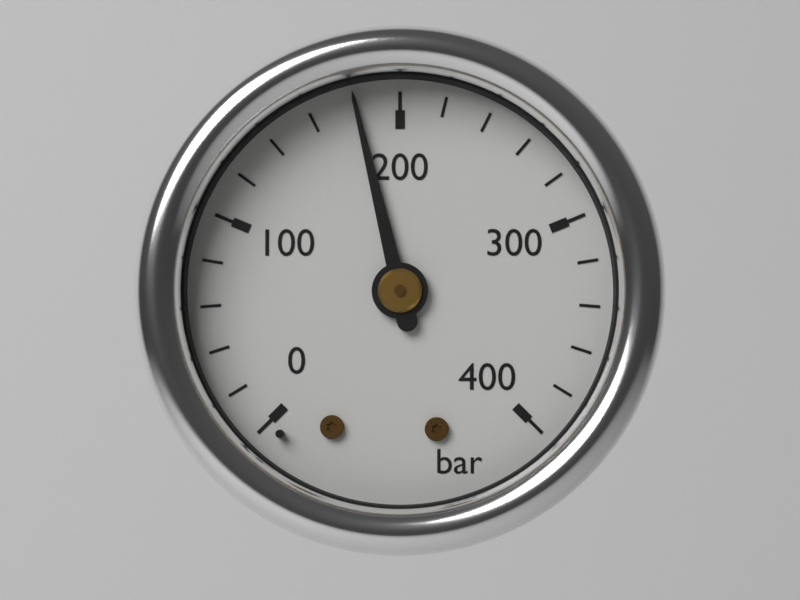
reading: 180 bar
